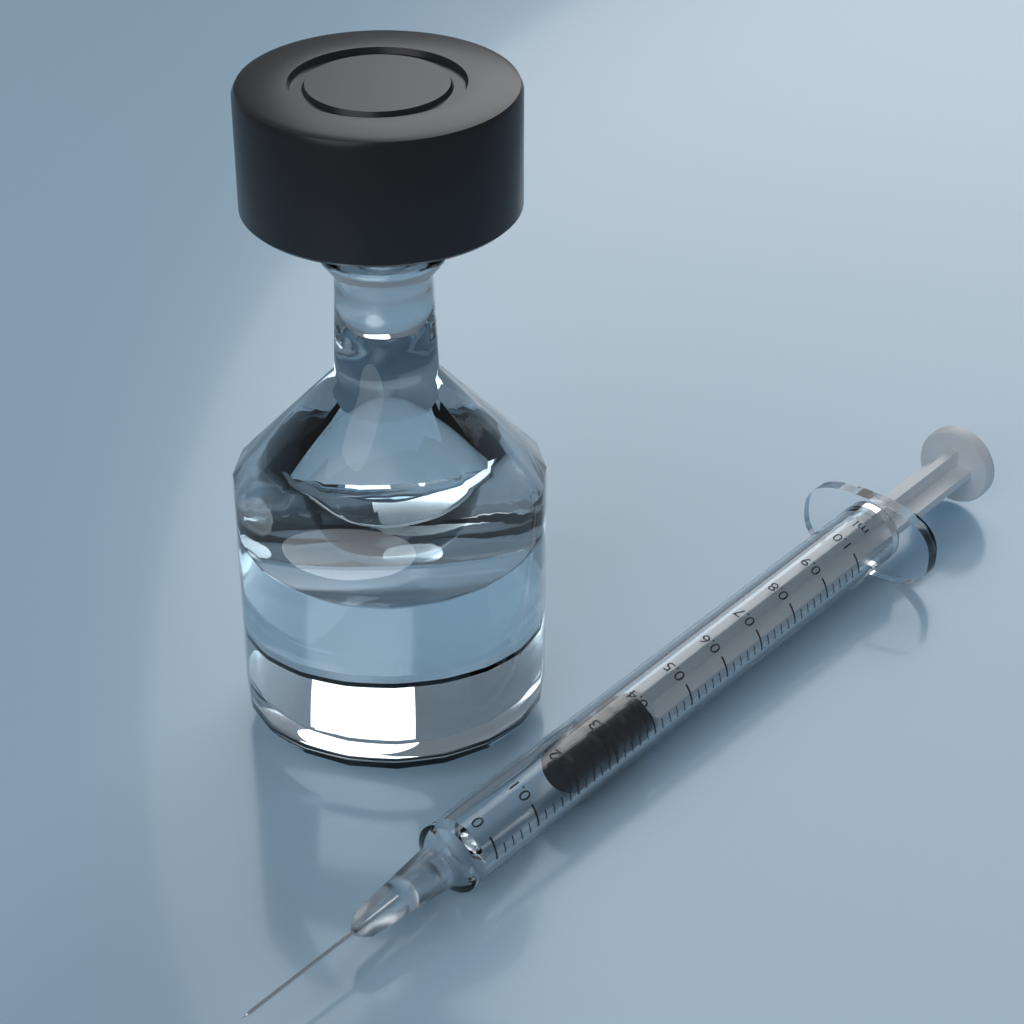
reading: 0.22 ml
